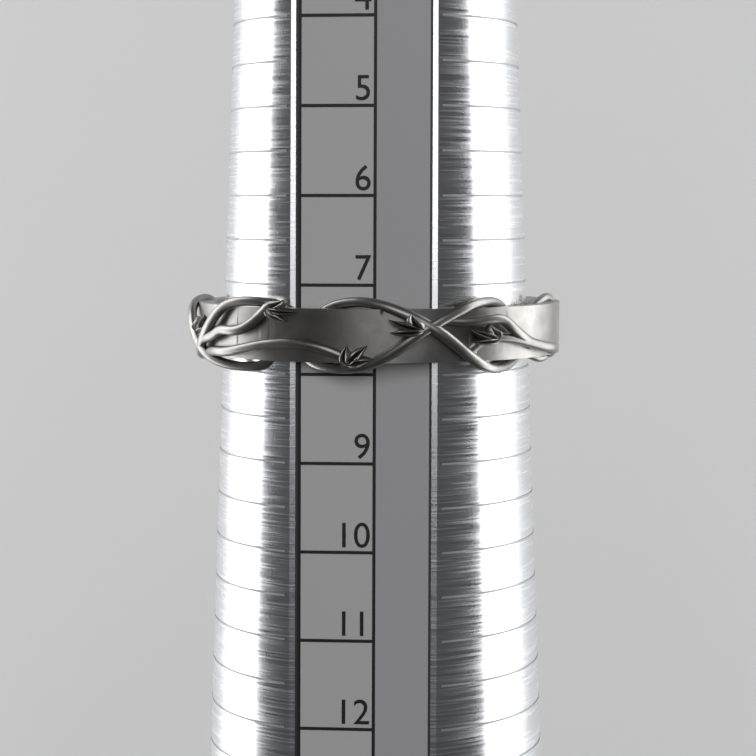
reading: 8.0 (no unit)
